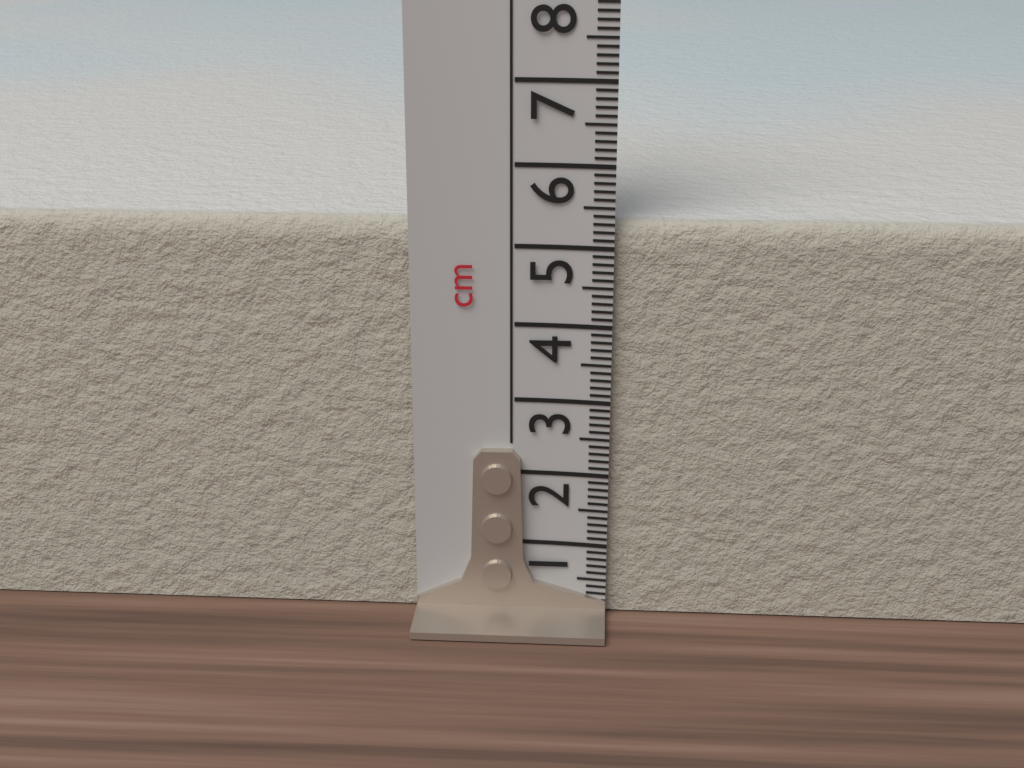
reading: 5.3 cm
